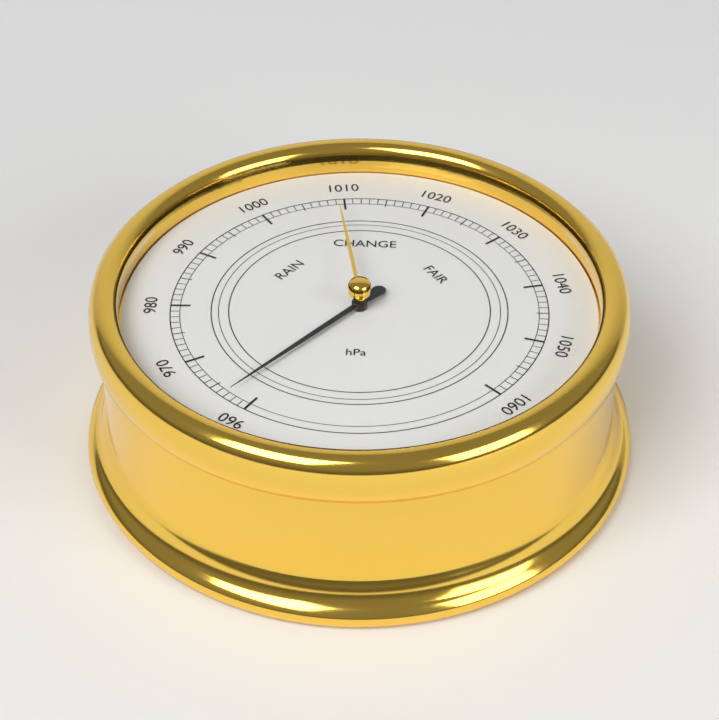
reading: 963 hPa
